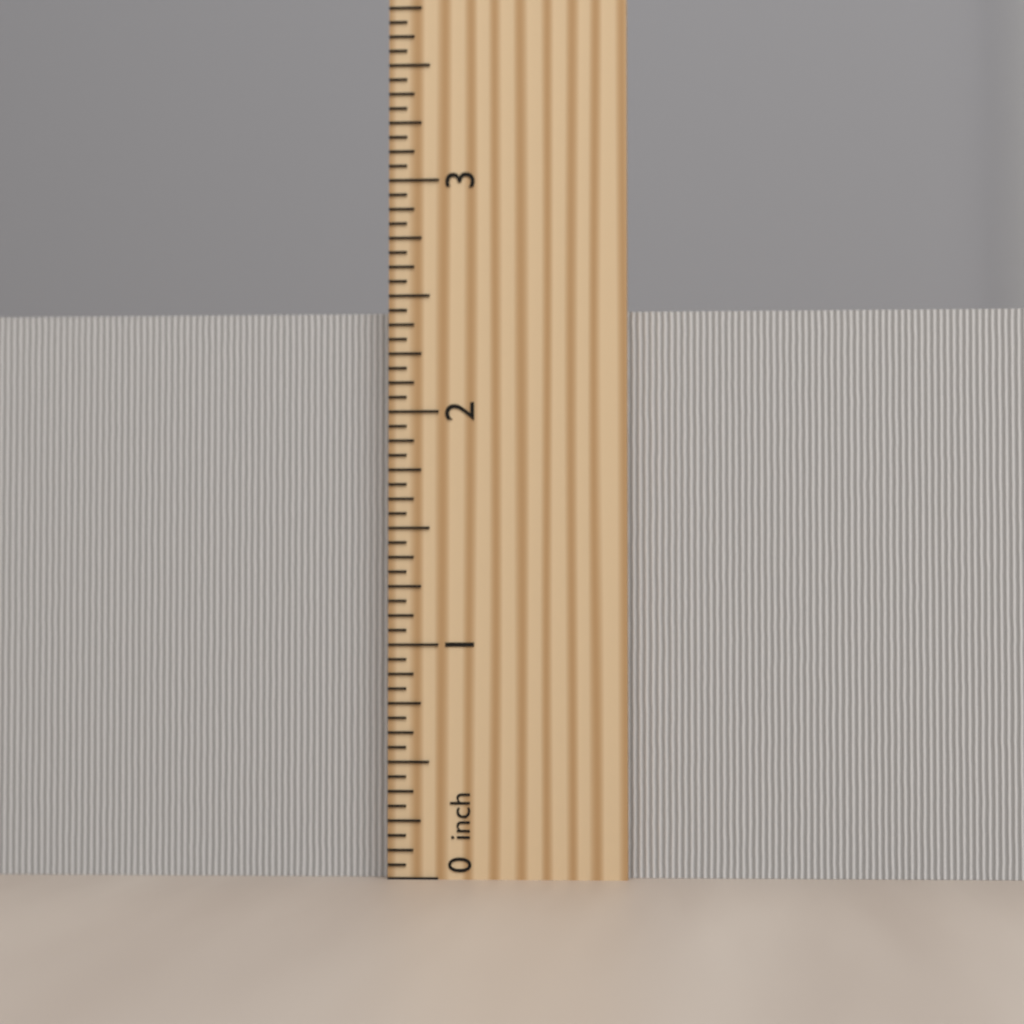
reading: 2.4375 inch
